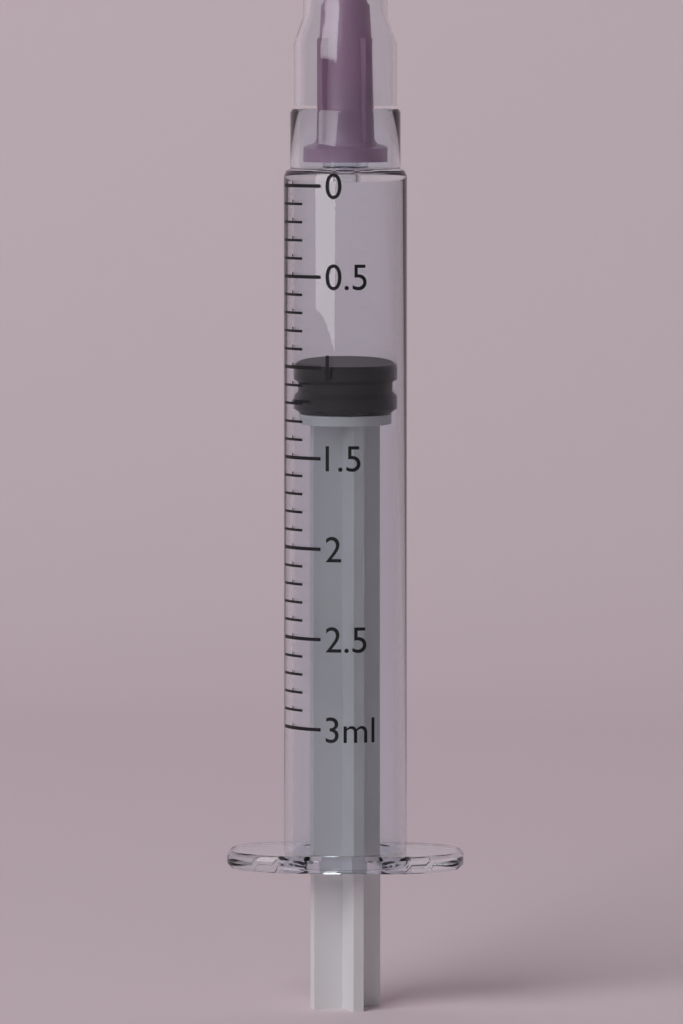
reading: 1.0 ml
